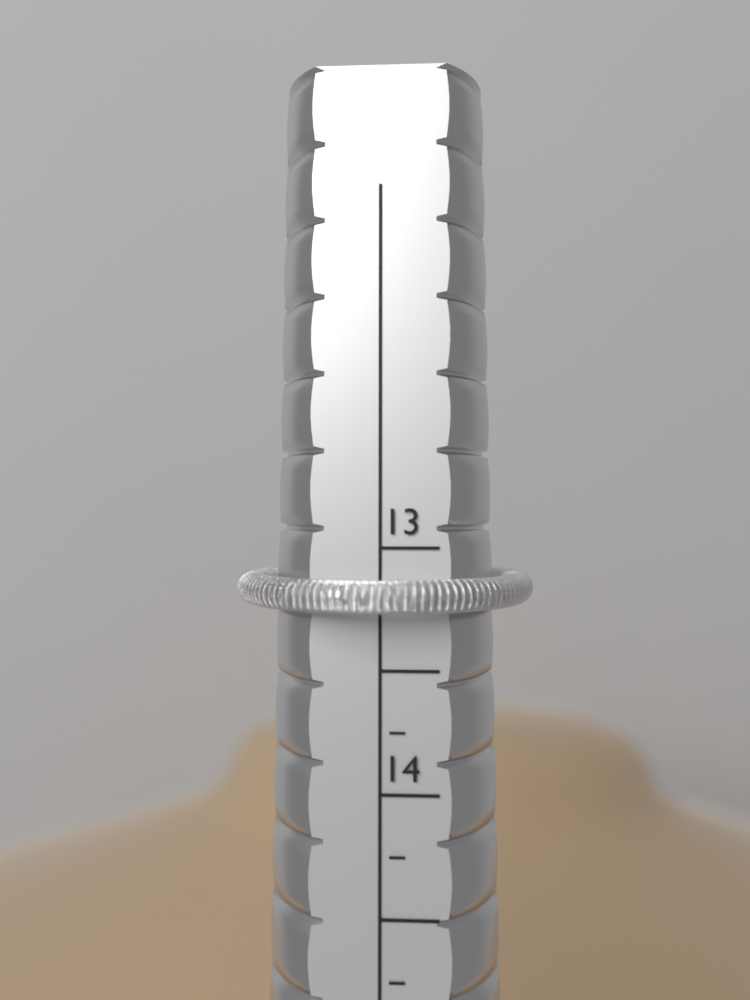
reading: 13.25 (no unit)
